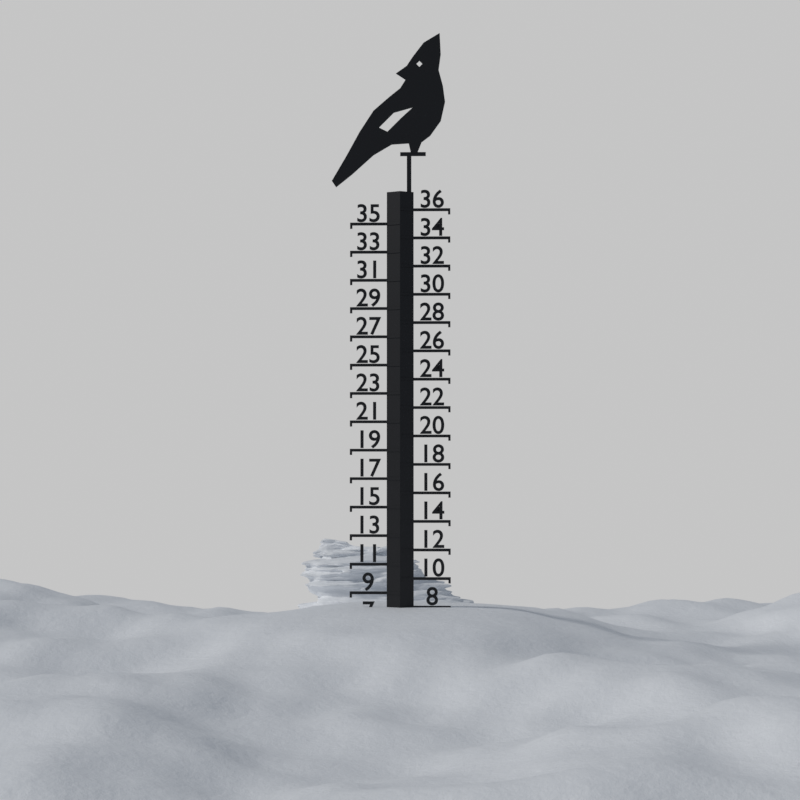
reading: 8 (no unit)
